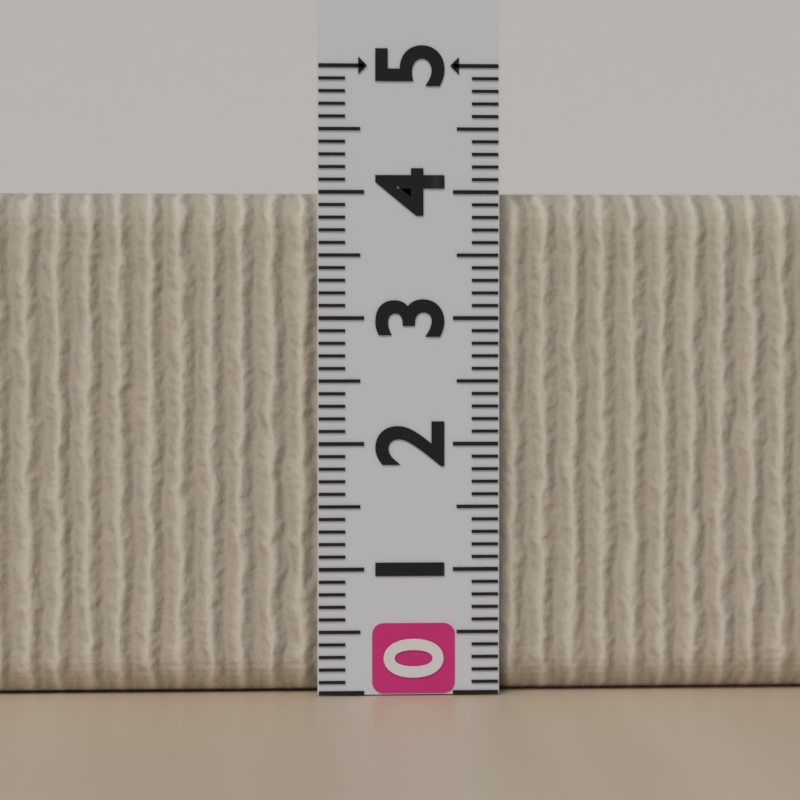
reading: 4.0 (no unit)
